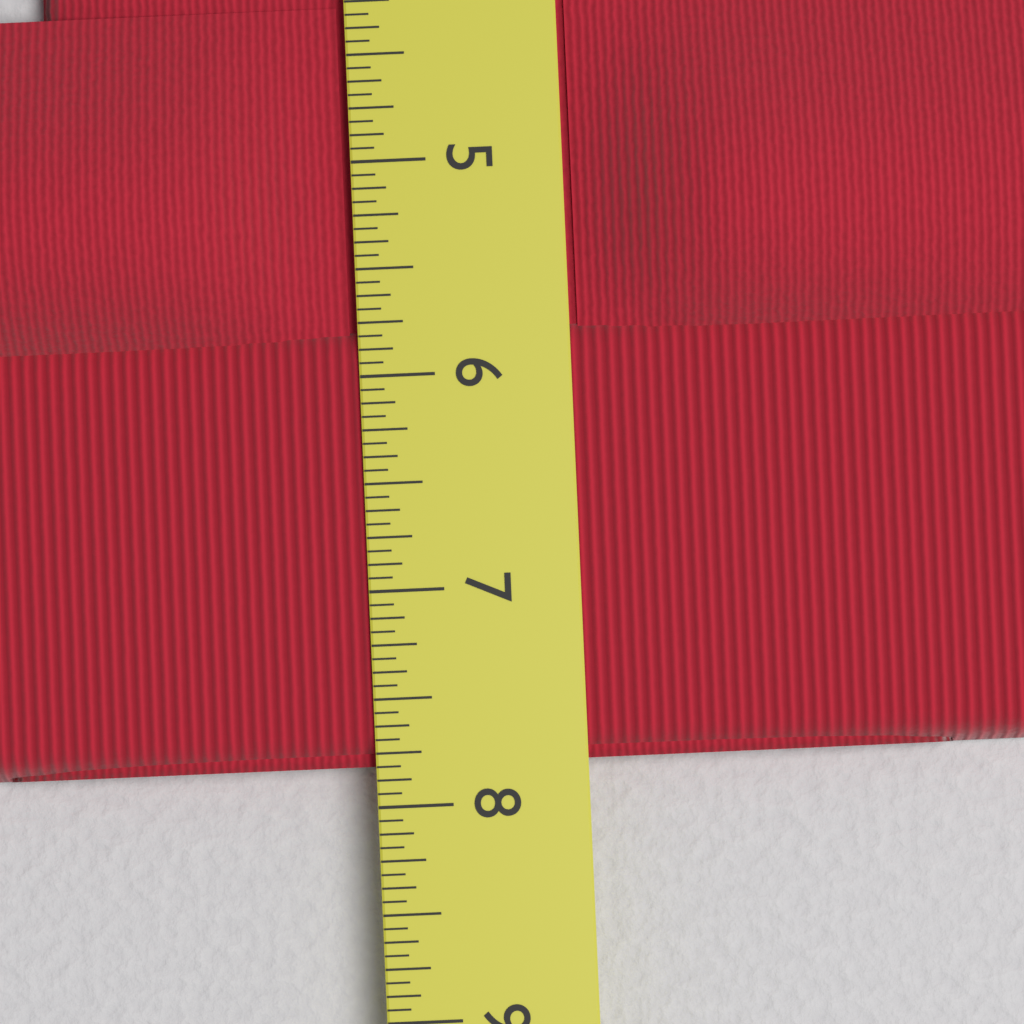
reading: 7.8125 in
